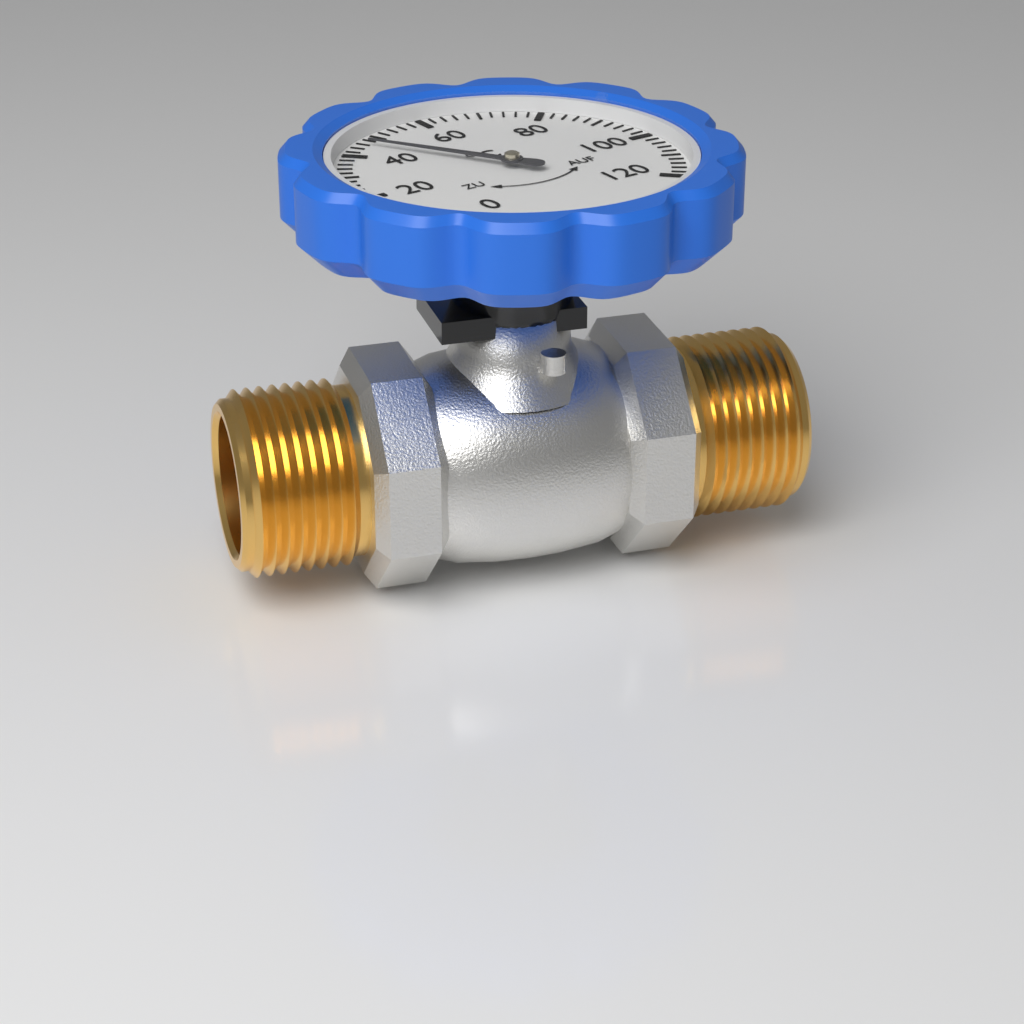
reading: 46 °C
